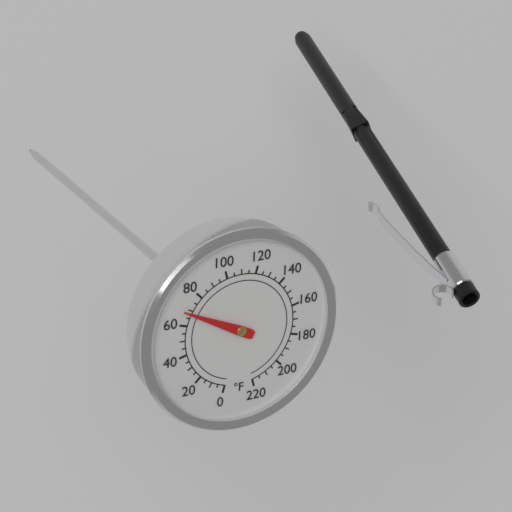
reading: 68 °F
